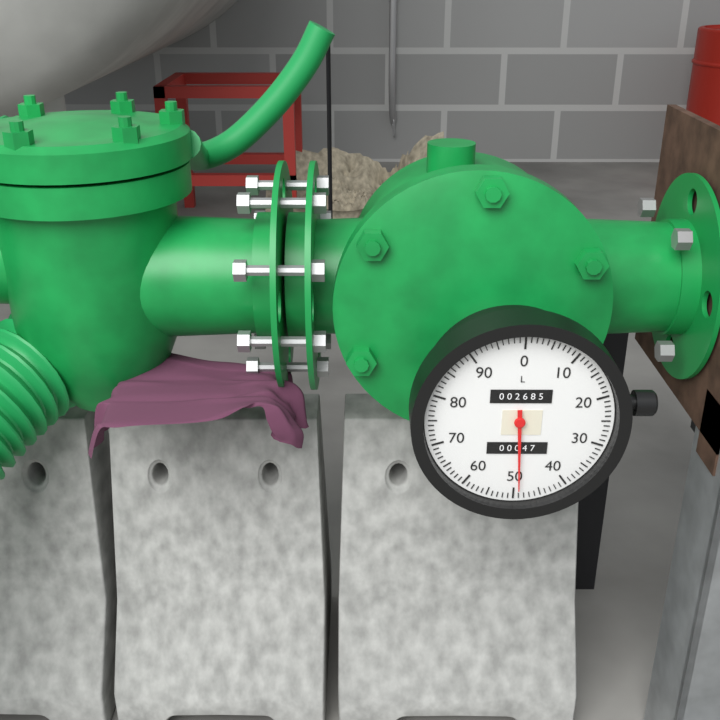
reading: 49 L
